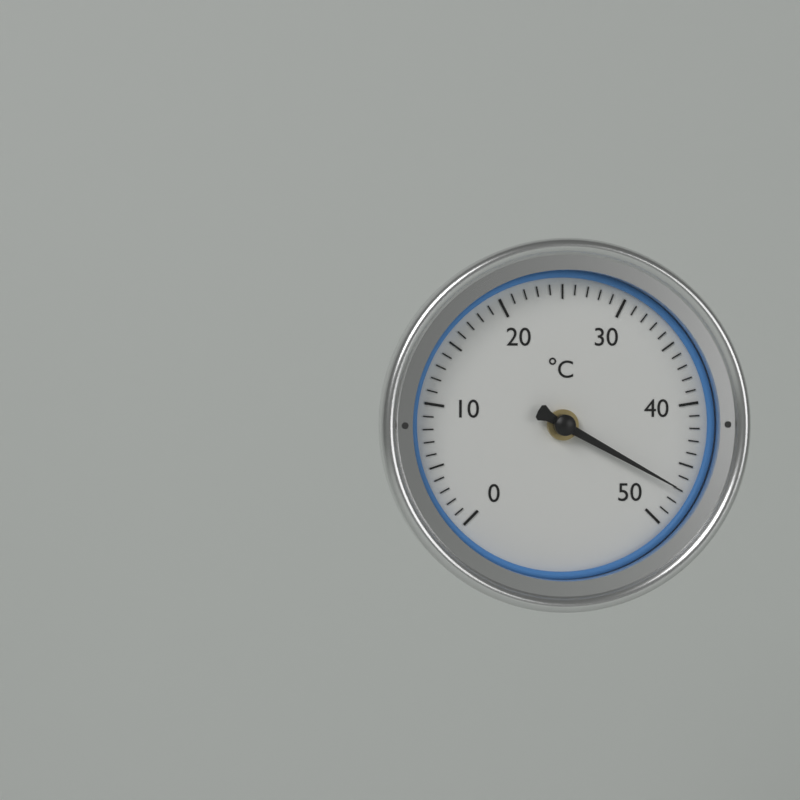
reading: 47 °C
